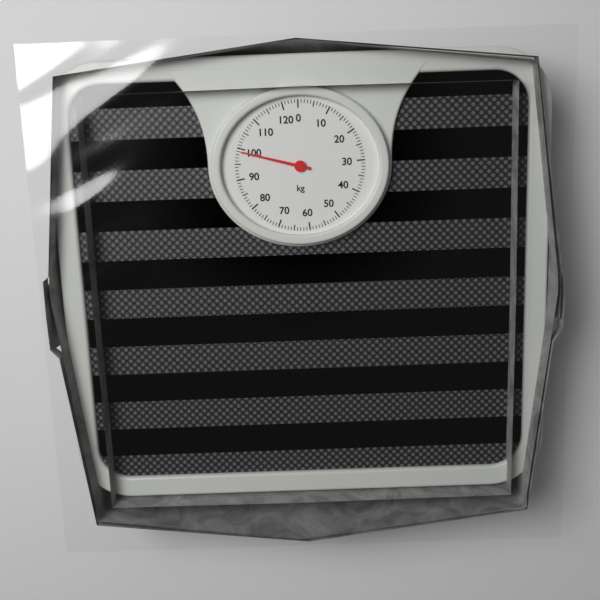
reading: 99 kg
